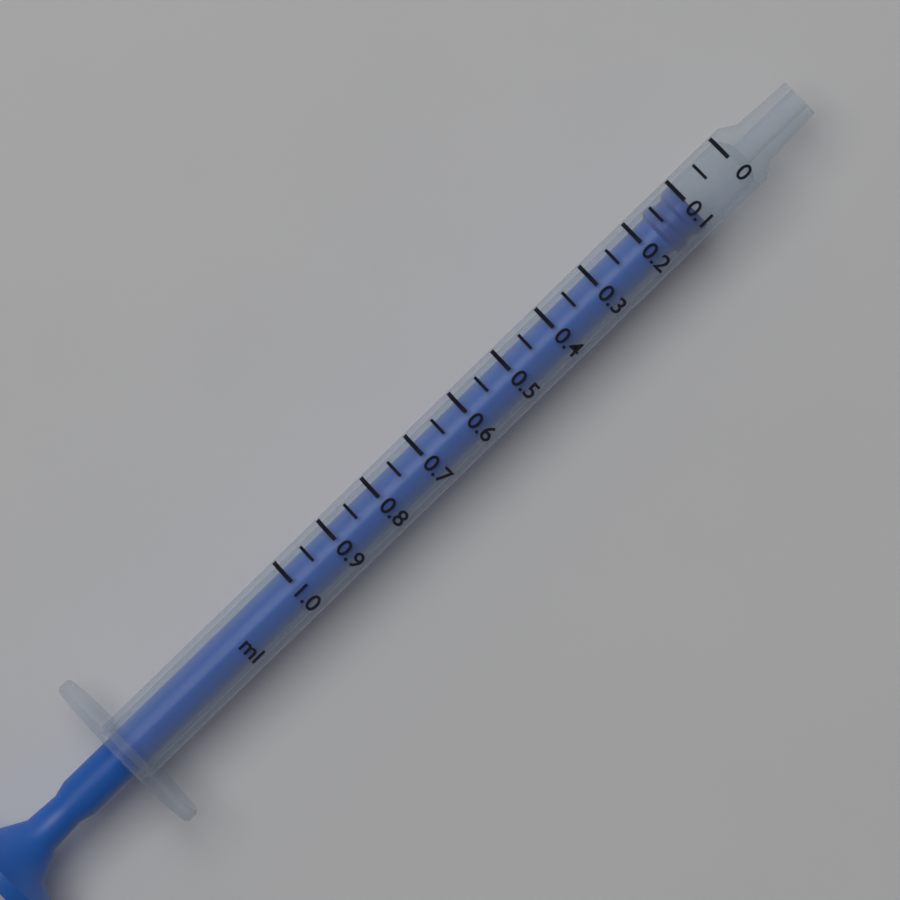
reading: 0.10 ml
